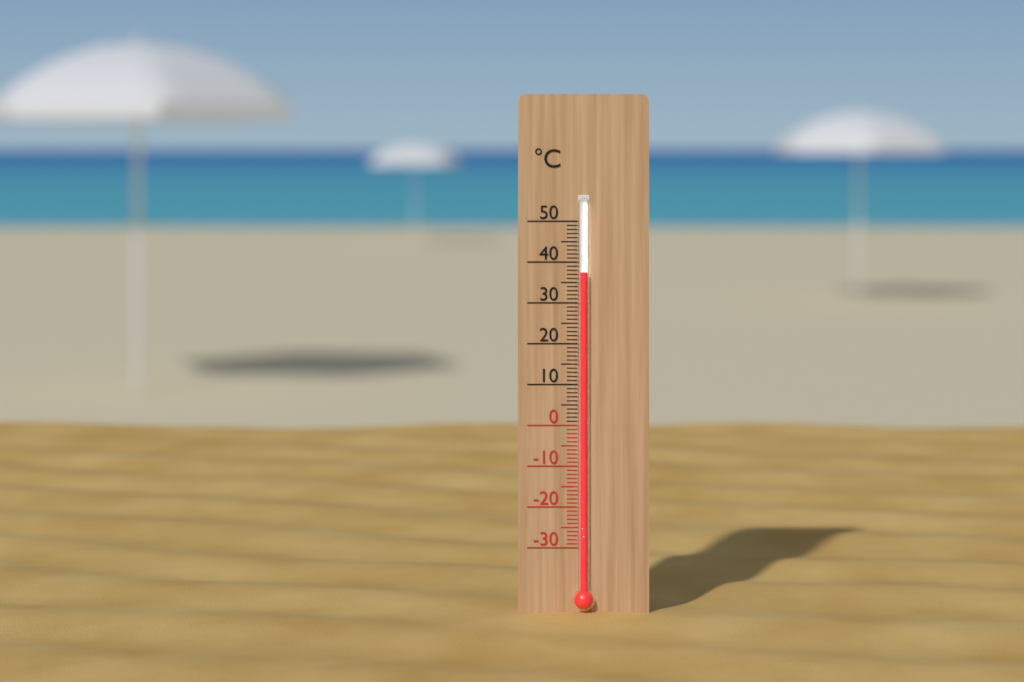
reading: 37.5 °C
